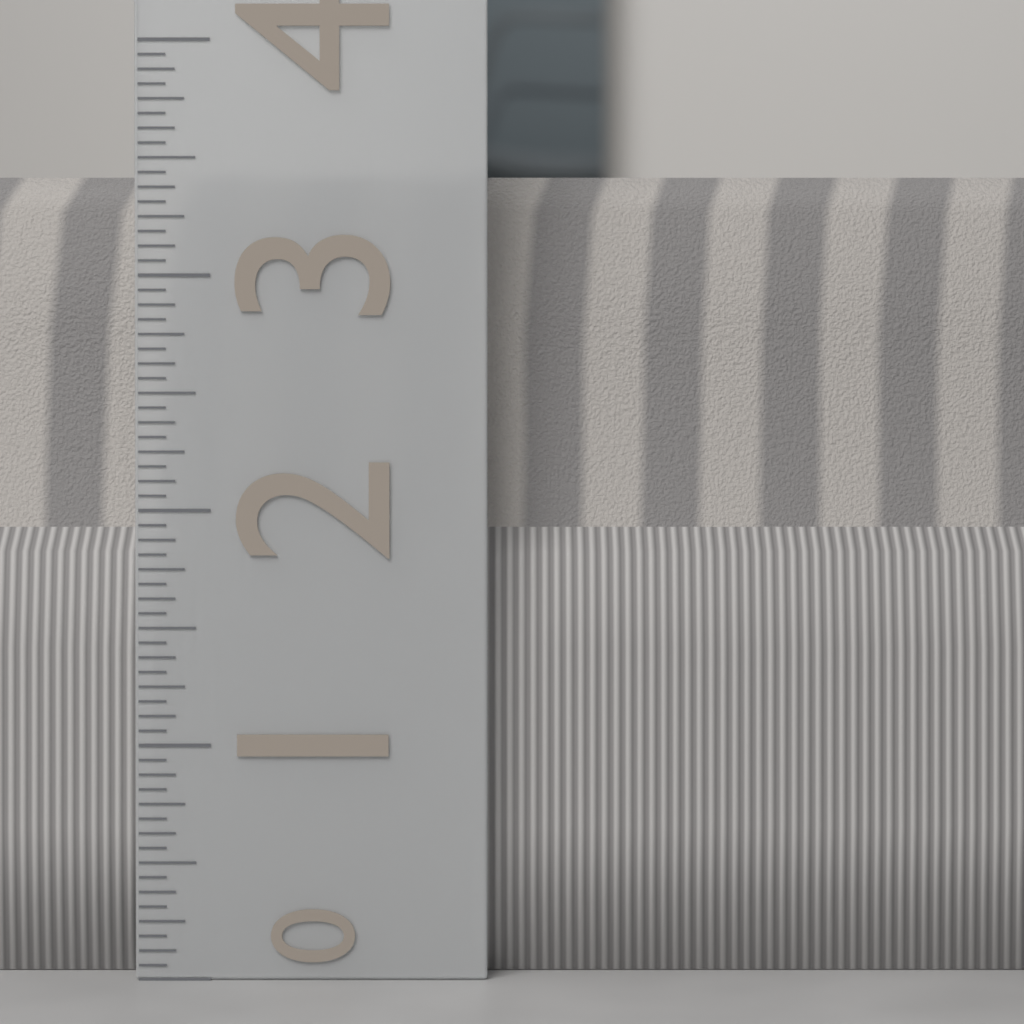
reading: 3.5000 (no unit)
